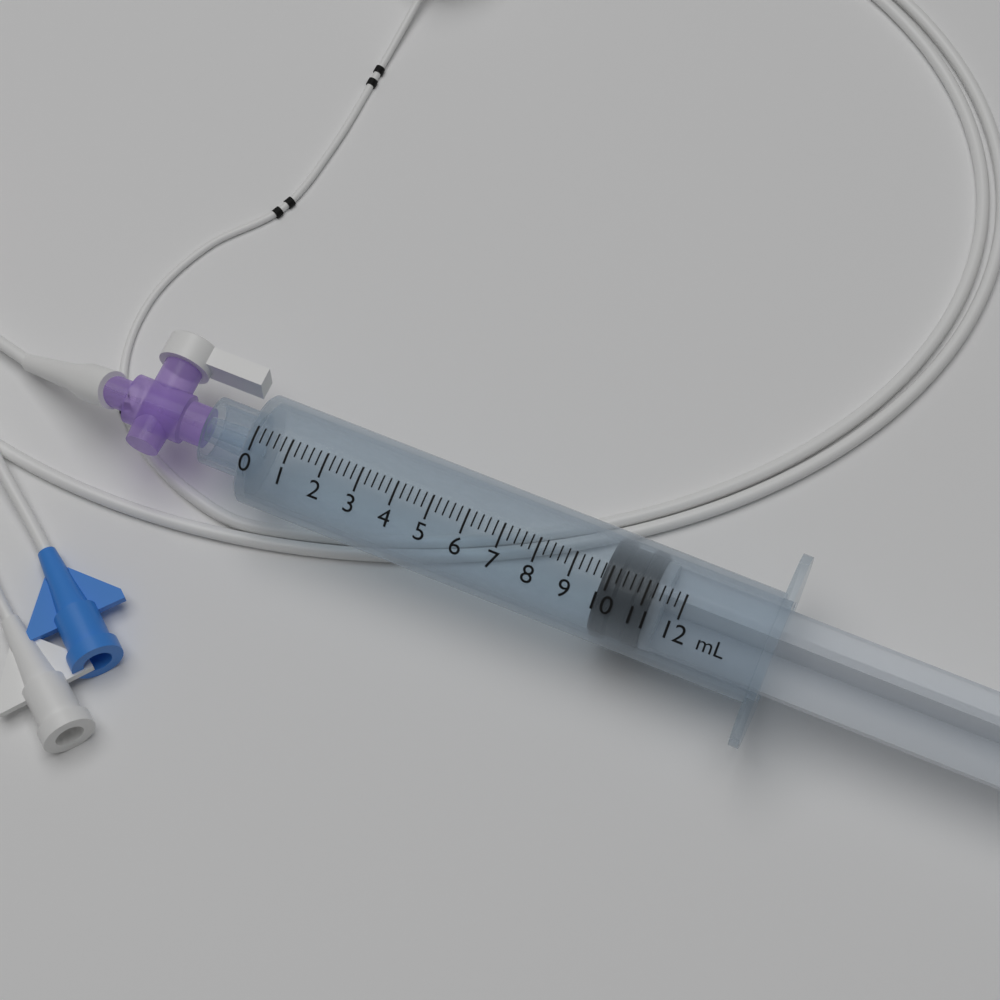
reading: 9.8 mL
